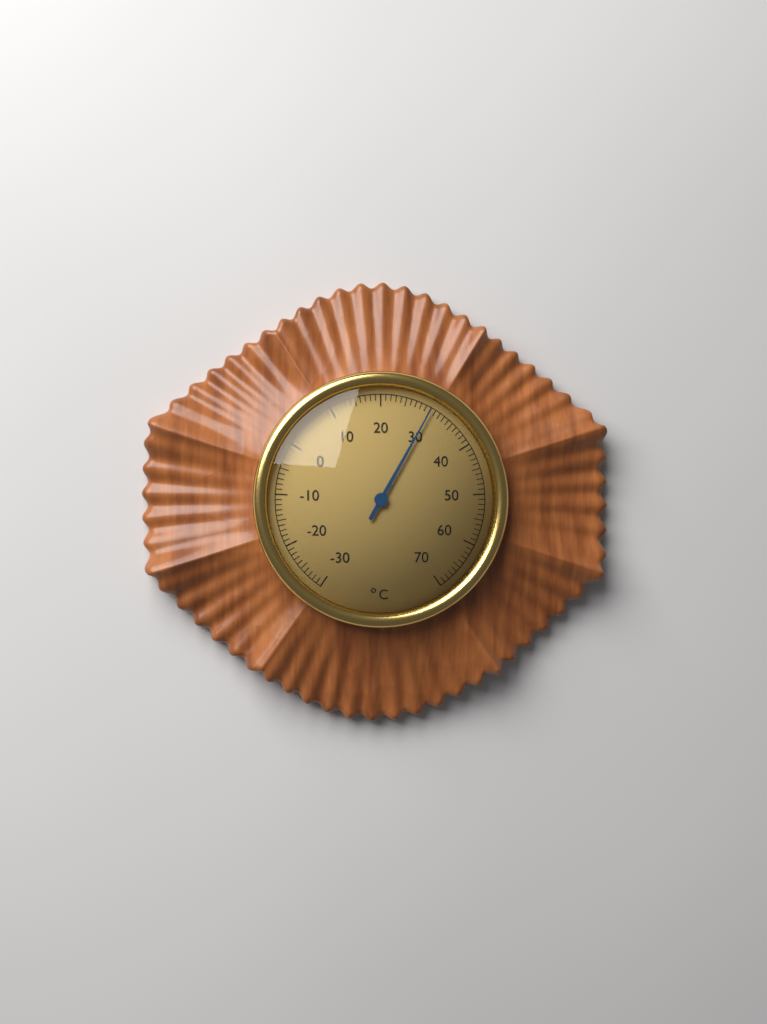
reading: 30 °C
